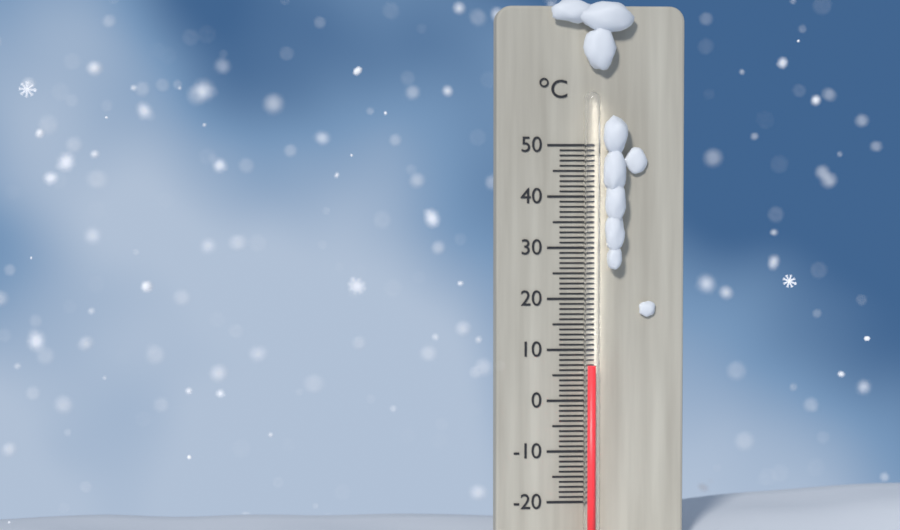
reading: 7 °C
